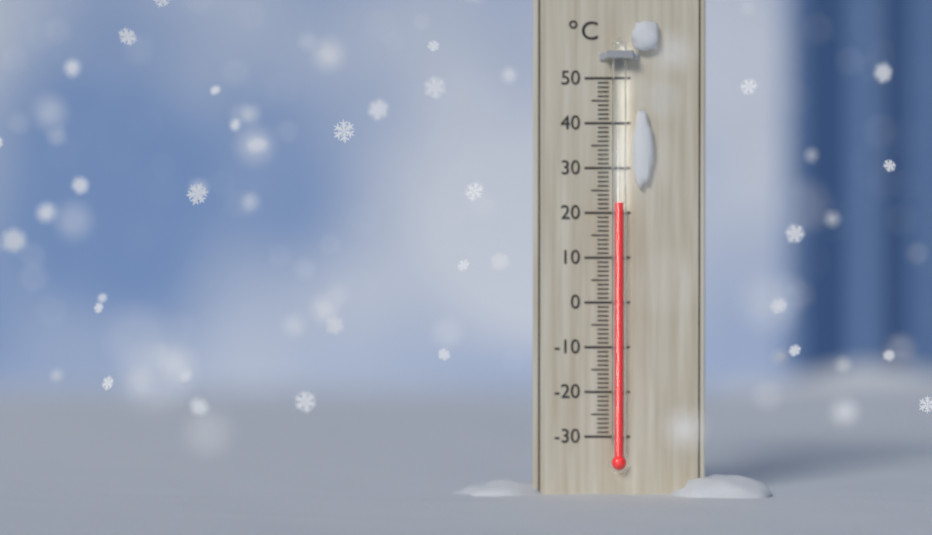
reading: 22 °C
